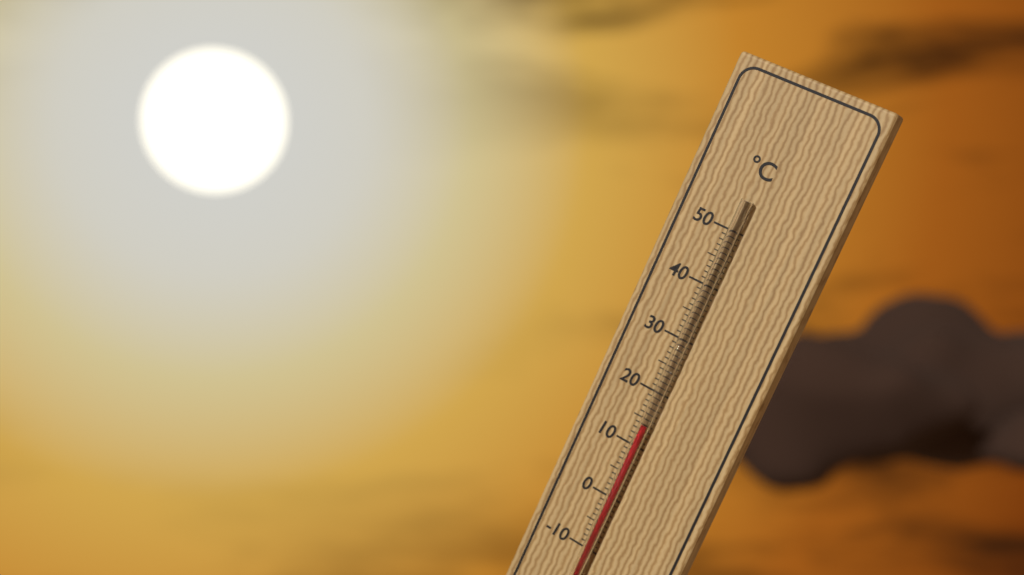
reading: 14 °C
